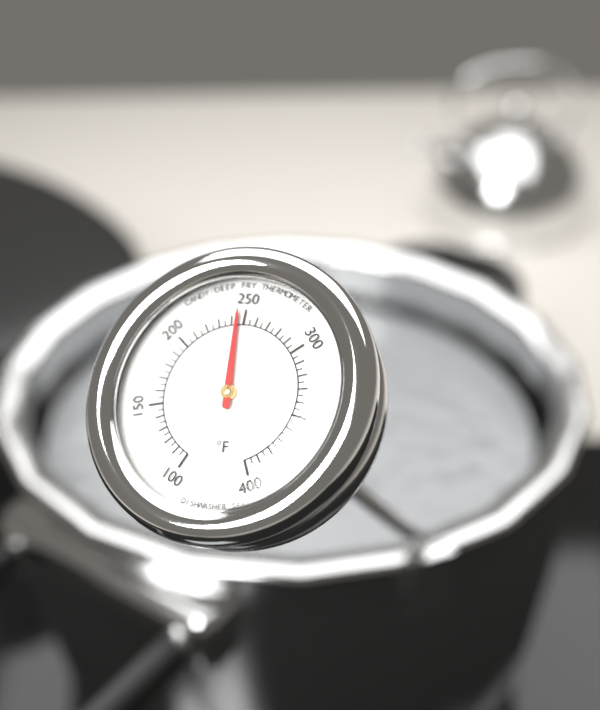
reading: 245 °F
